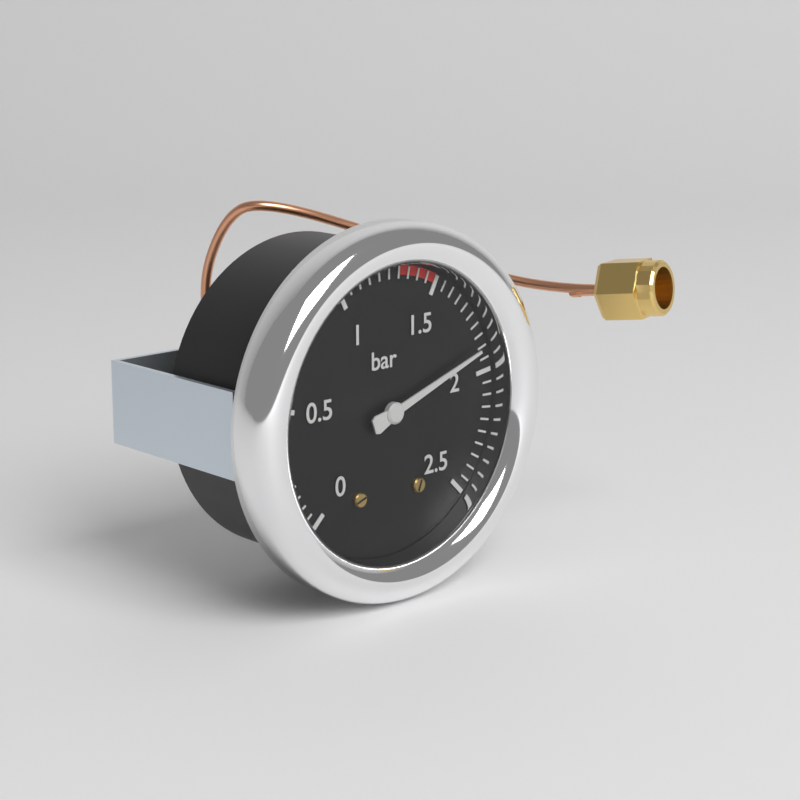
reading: 1.90 bar
